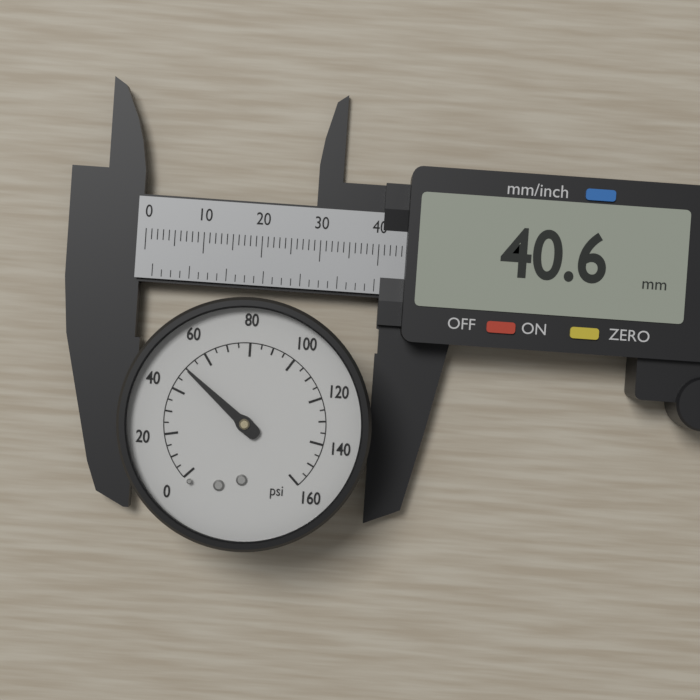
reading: 50 psi
